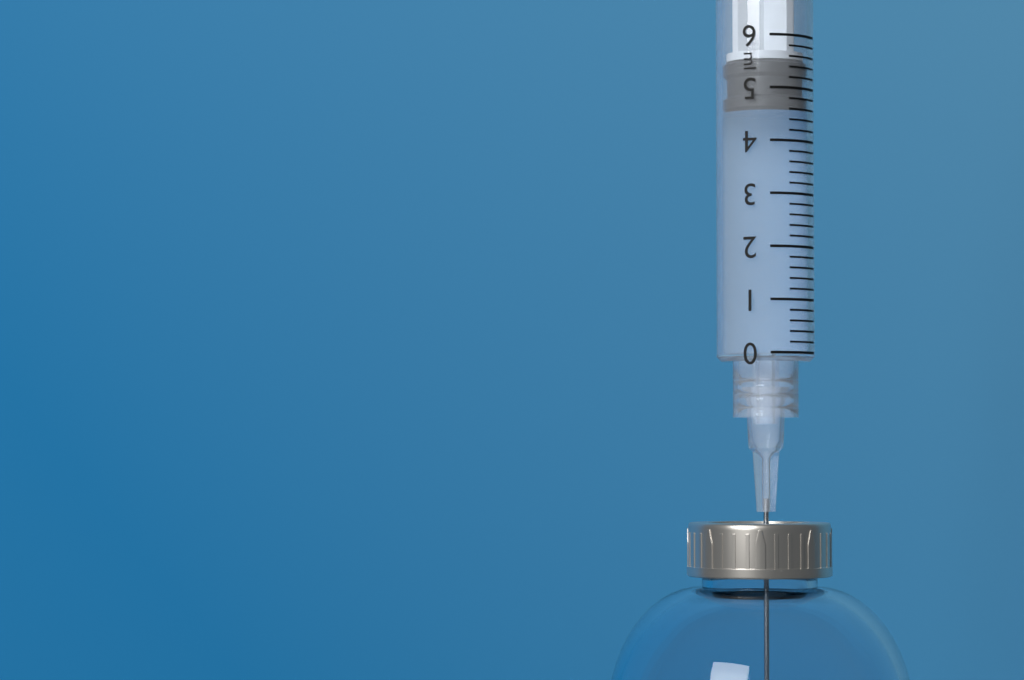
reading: 4.6 ml
